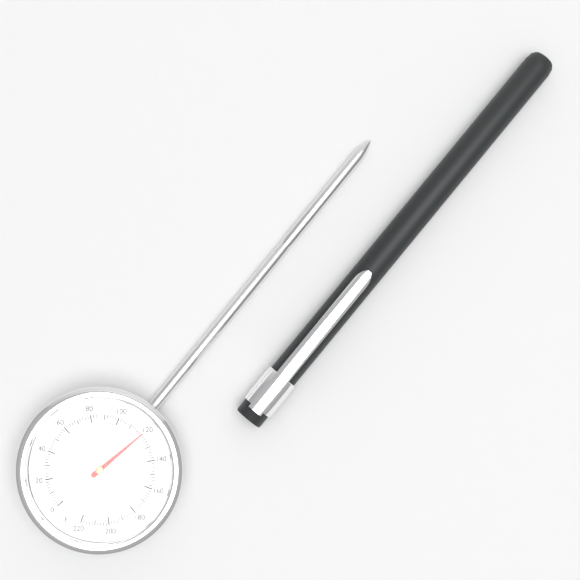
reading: 120 °F
